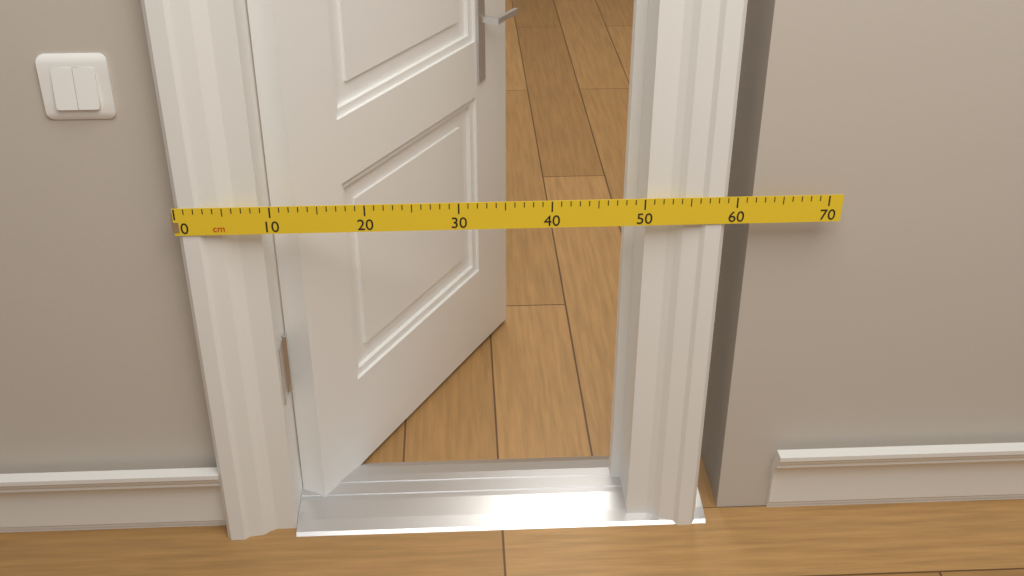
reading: 59 cm
